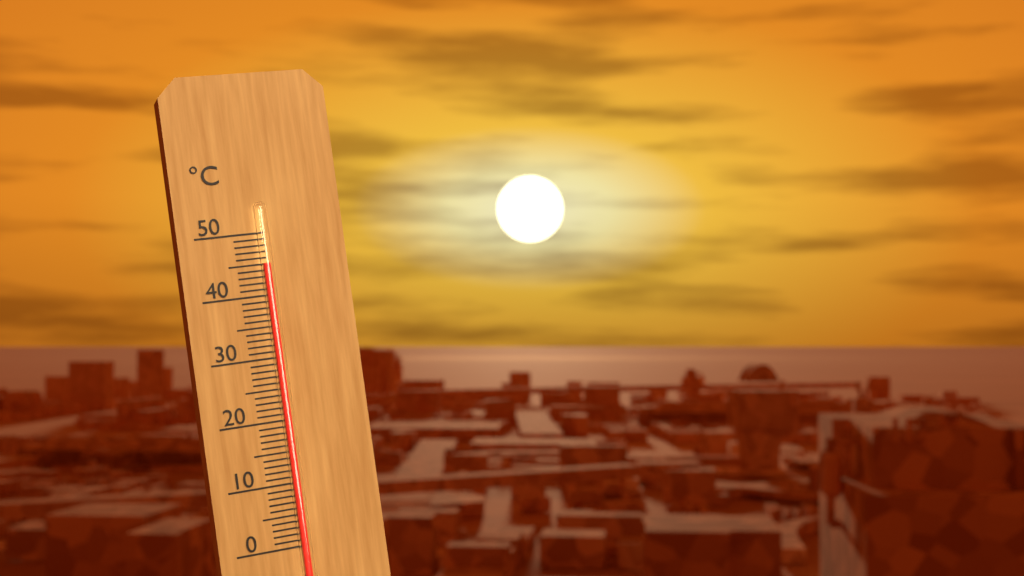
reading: 45 °C
